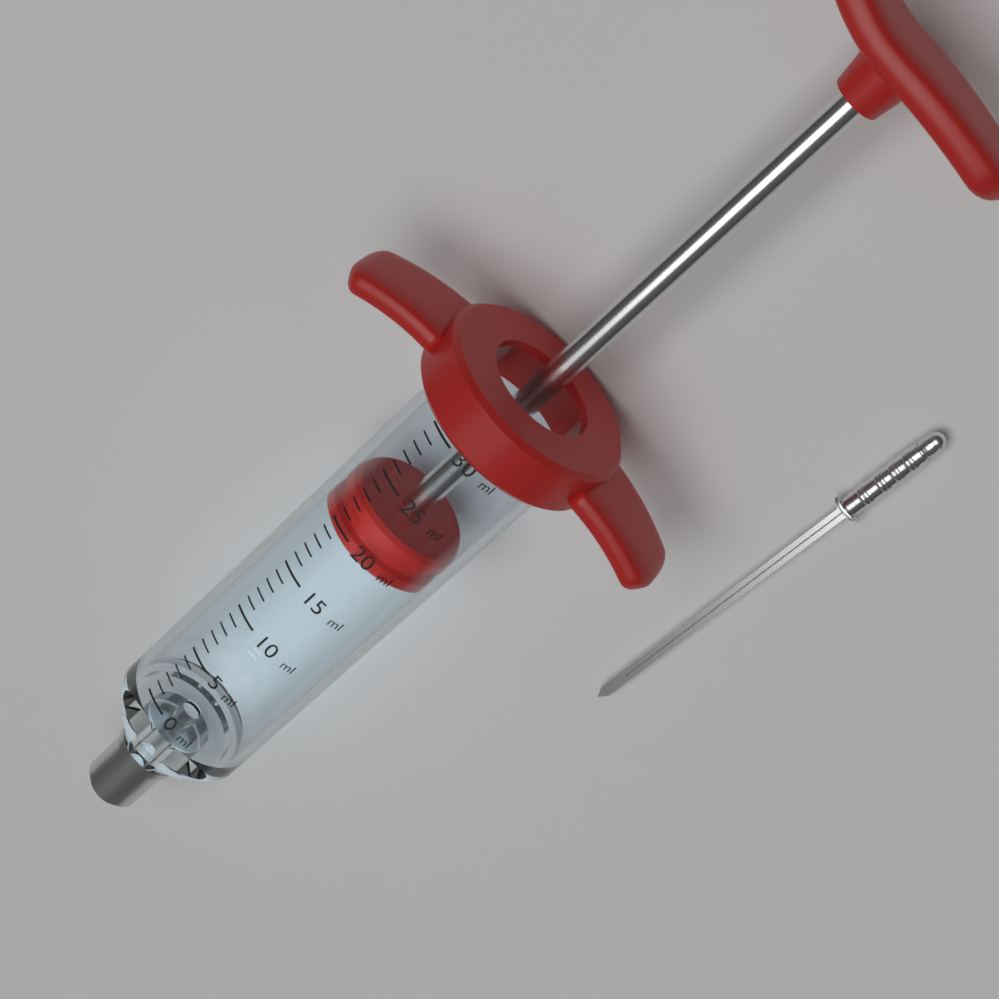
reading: 19 ml
